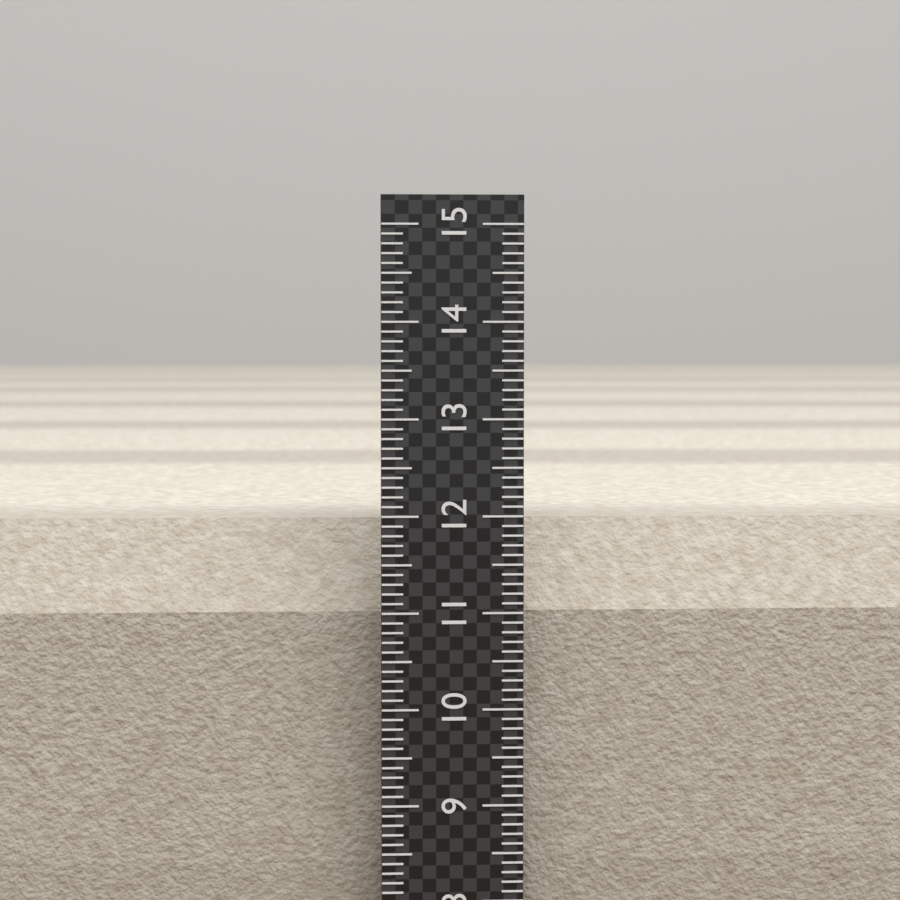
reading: 11.9 (no unit)
